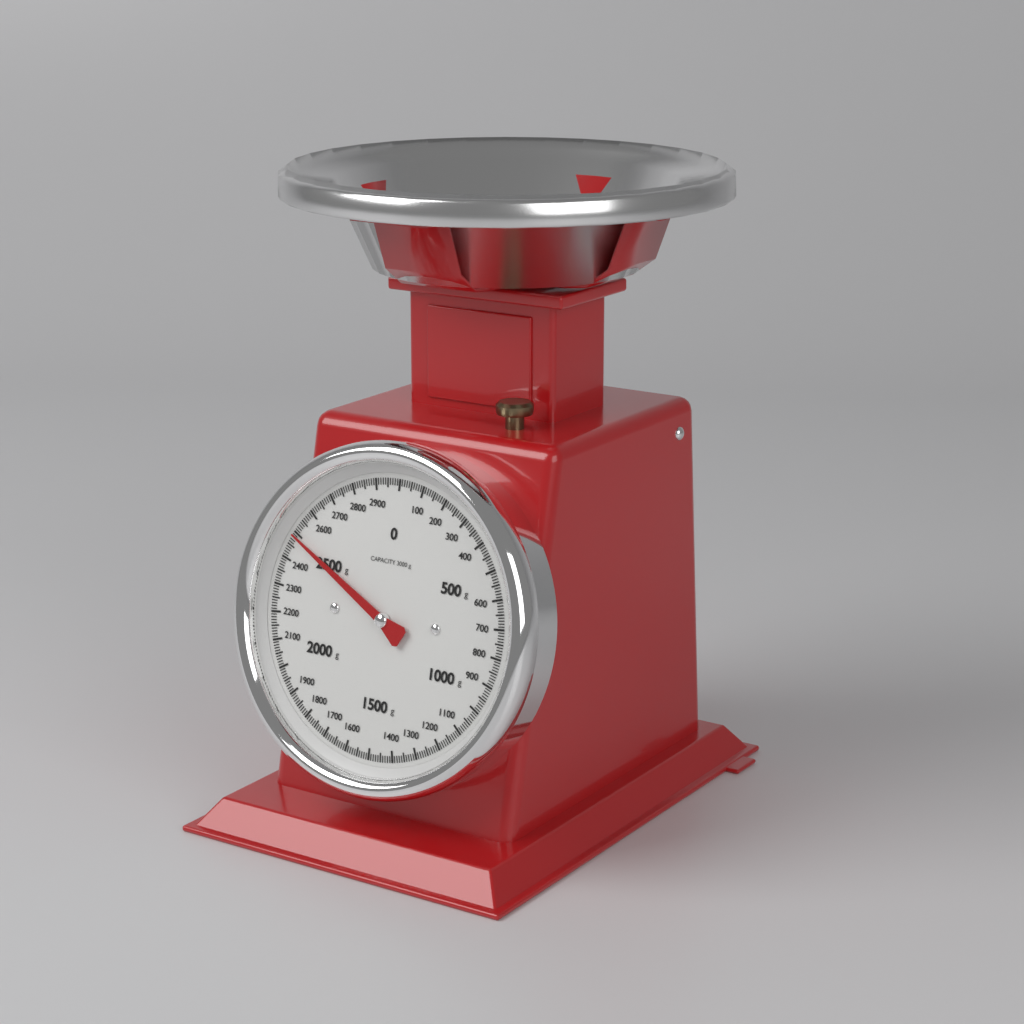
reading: 2490 g
